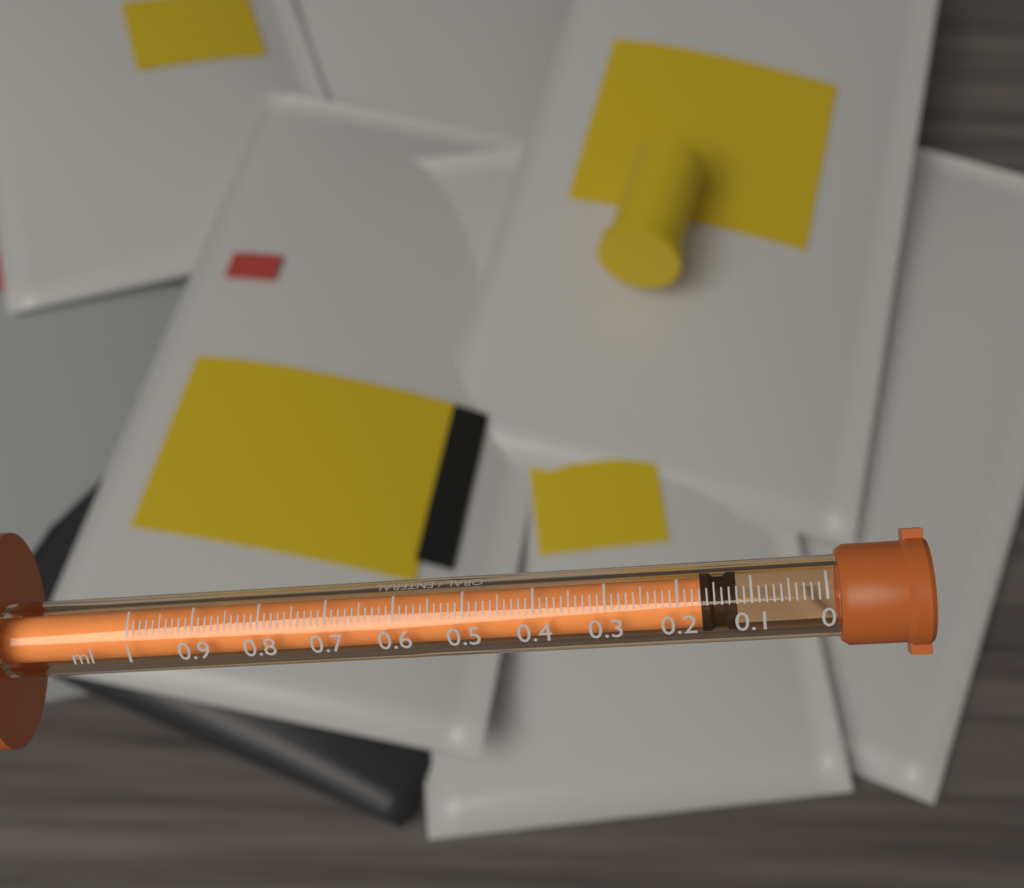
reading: 0.12 ml
